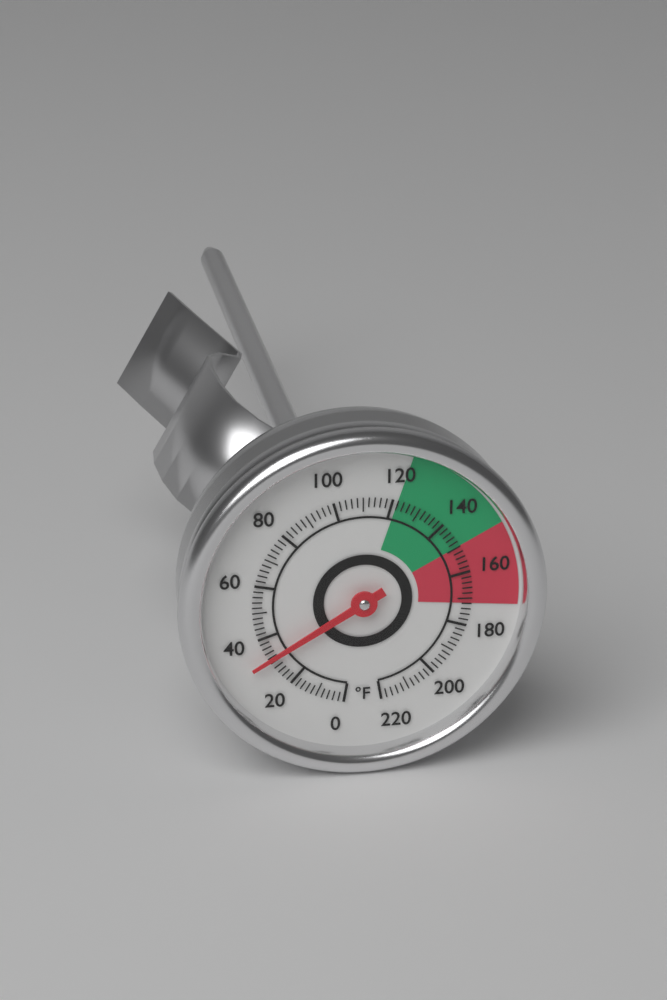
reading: 32 °F
